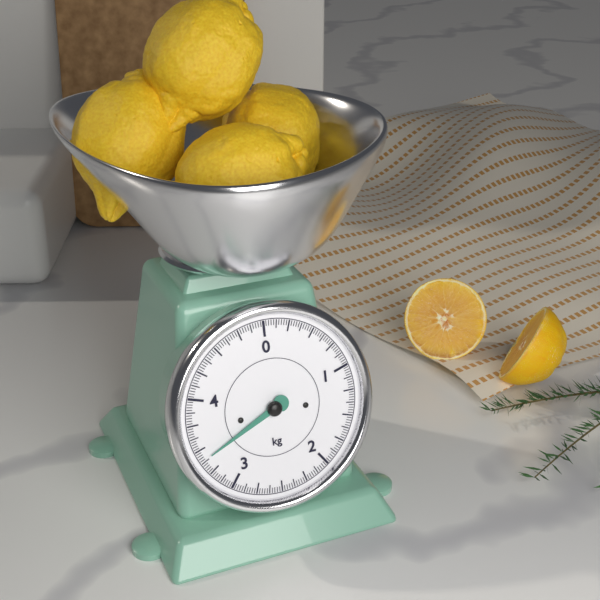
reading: 3.400 kg
